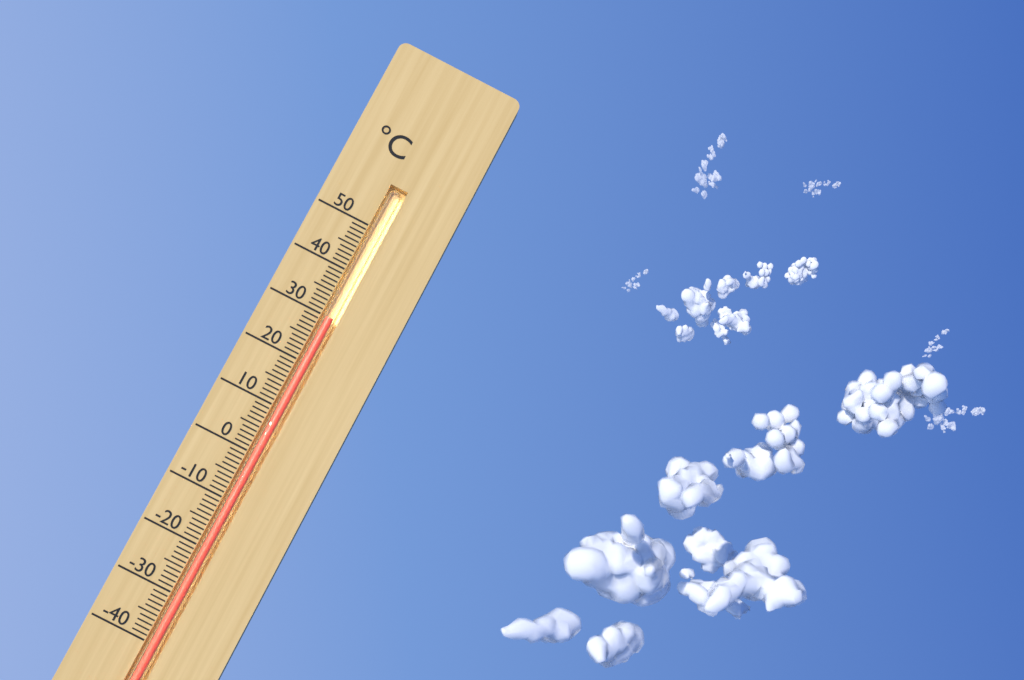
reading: 30 °C
